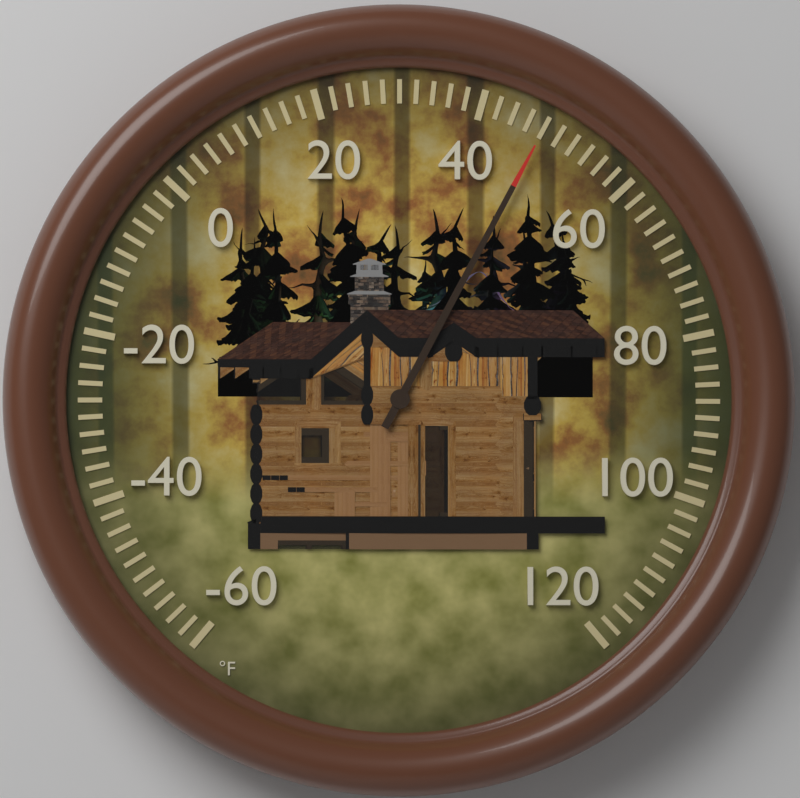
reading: 48 °F
